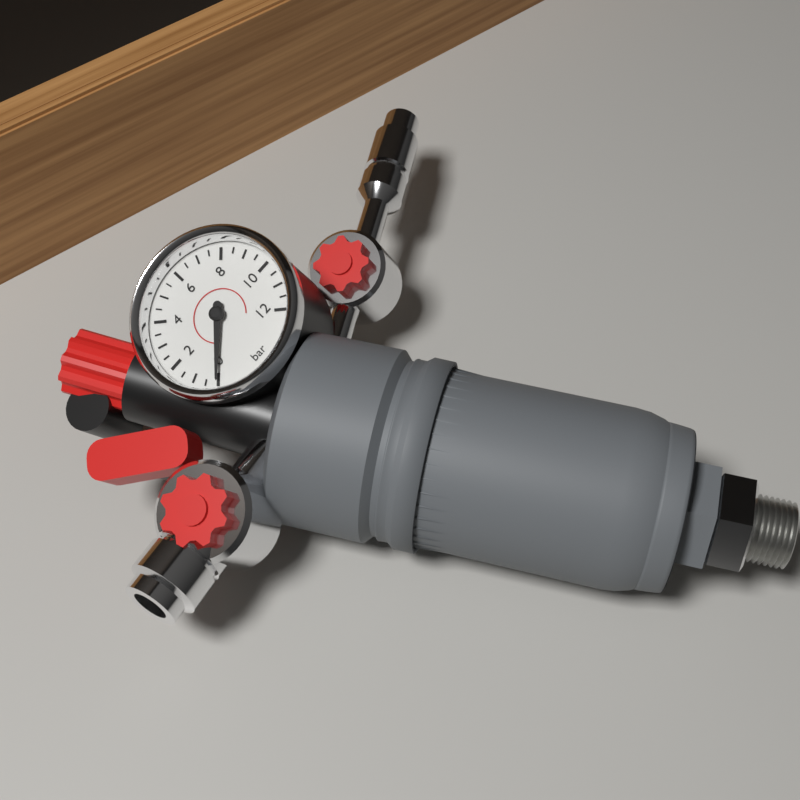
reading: 0.0 bar
